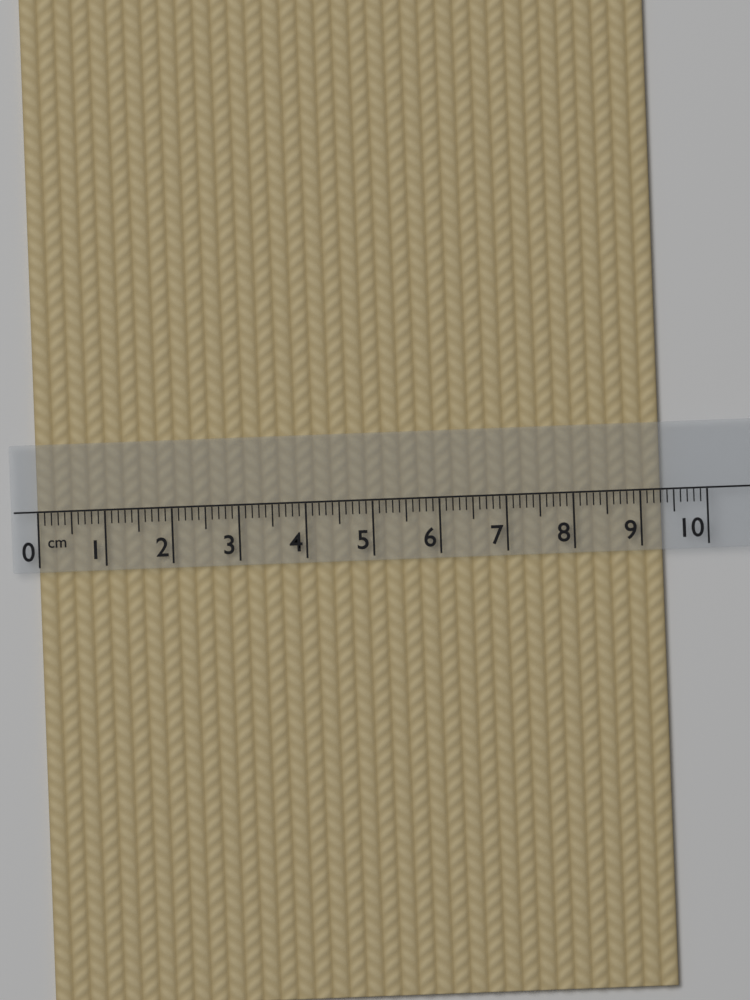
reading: 9.3 cm
